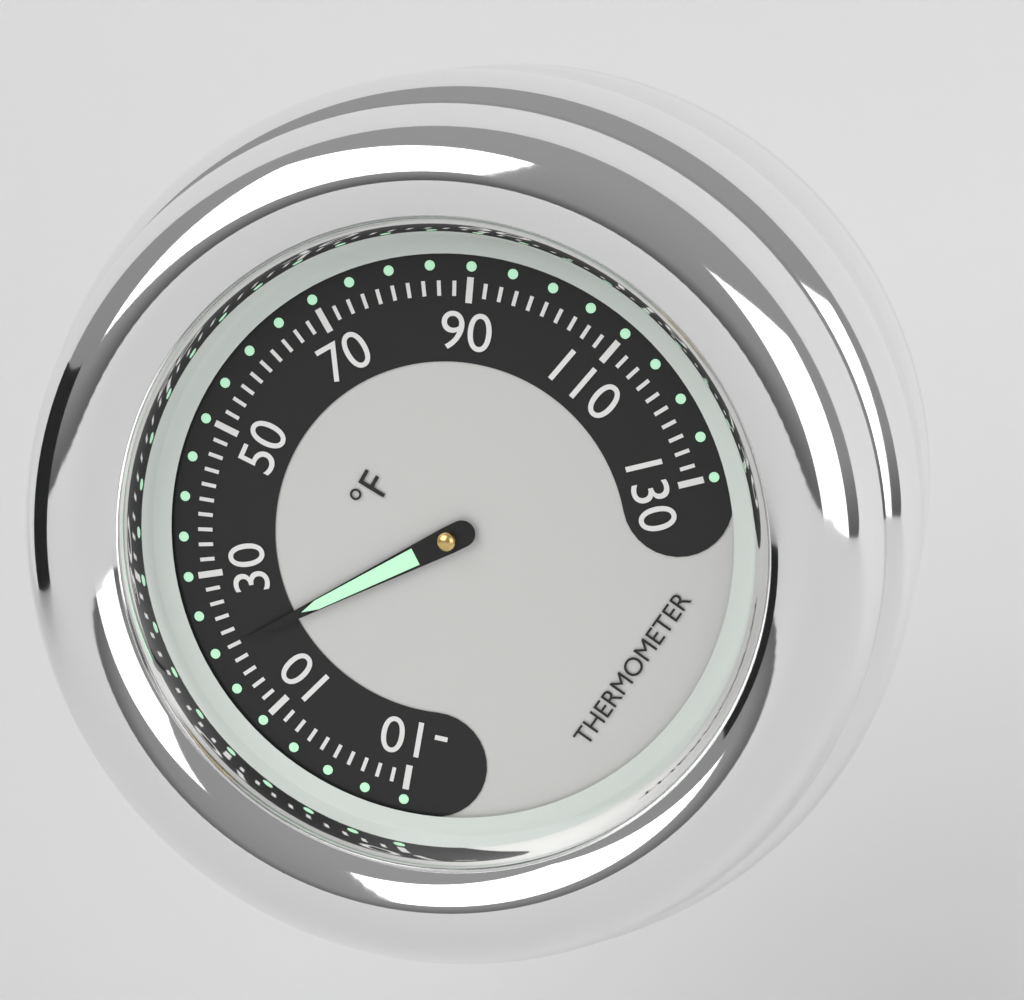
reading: 20 °F
